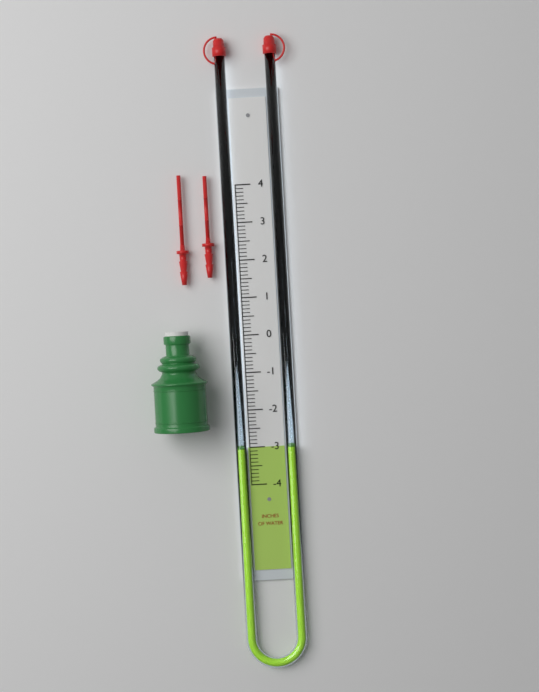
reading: -3.0 in
